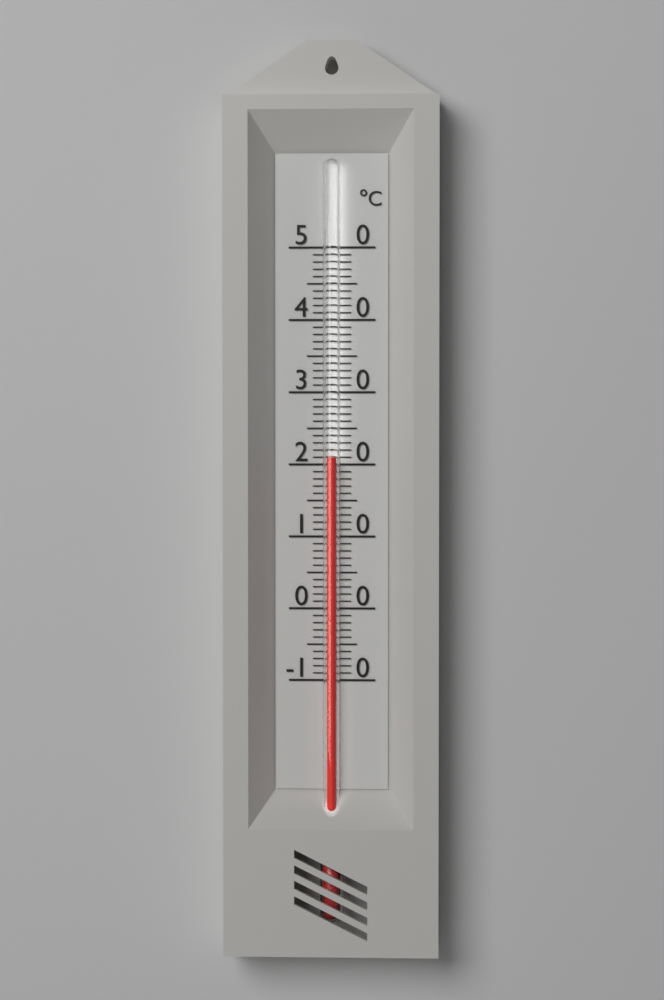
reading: 21 °C
